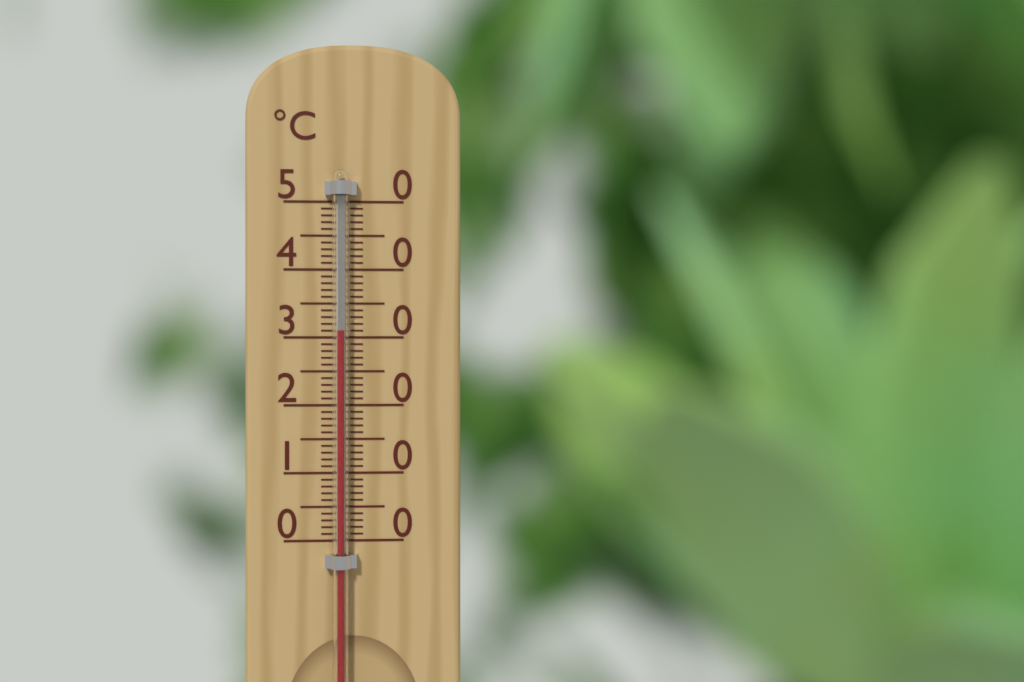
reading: 31 °C
